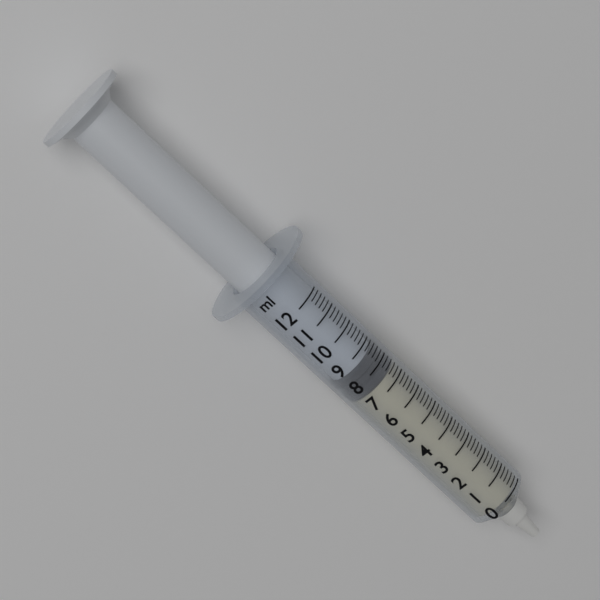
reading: 7.4 ml
